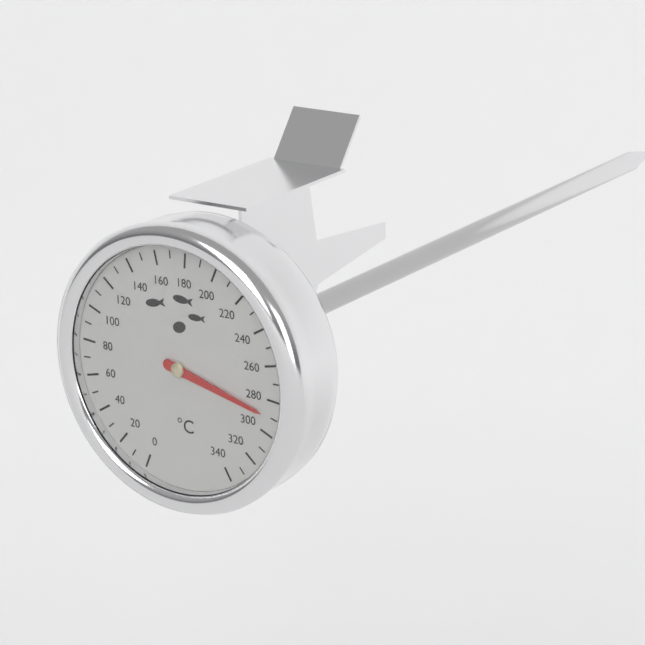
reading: 290 °C
